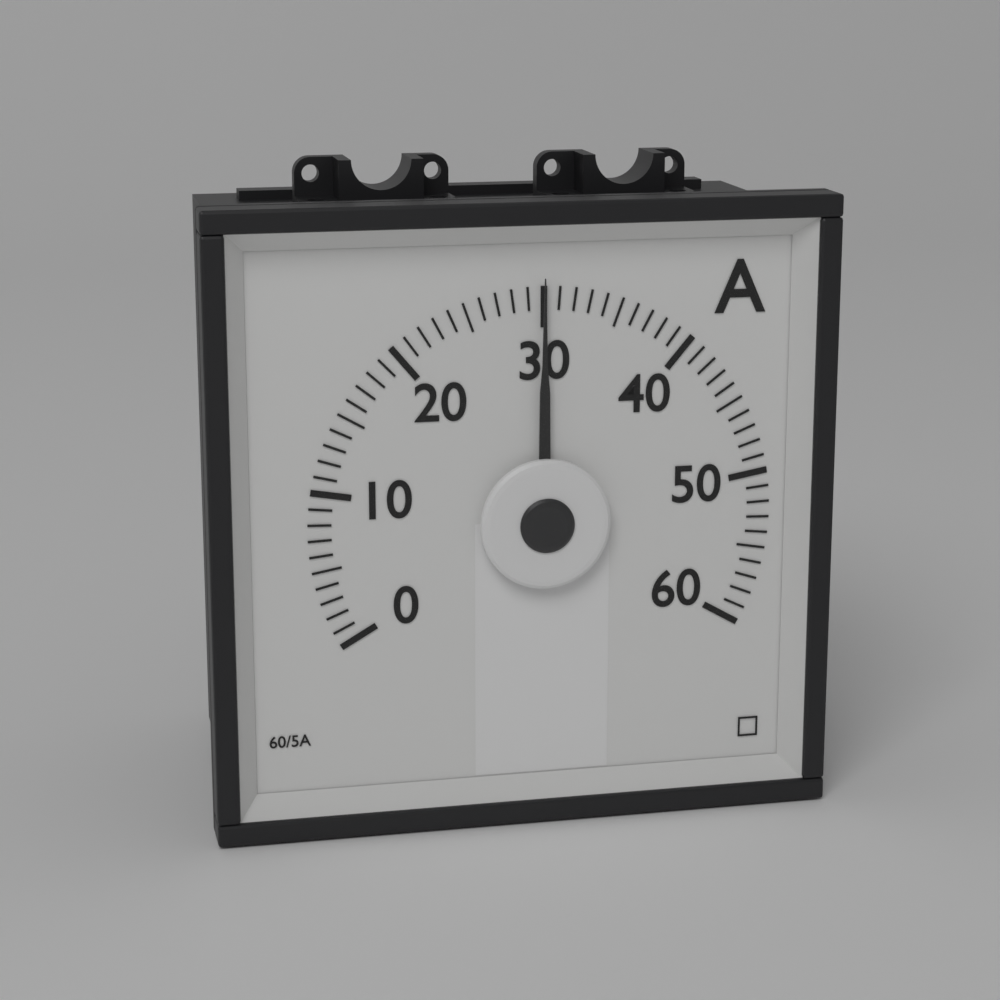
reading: 30 A
